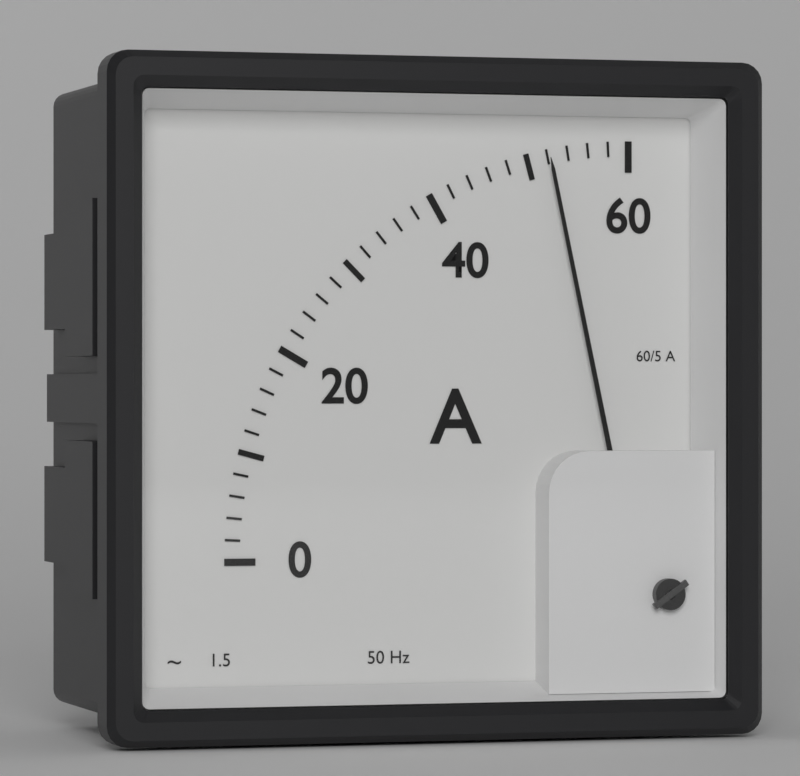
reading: 52 A
